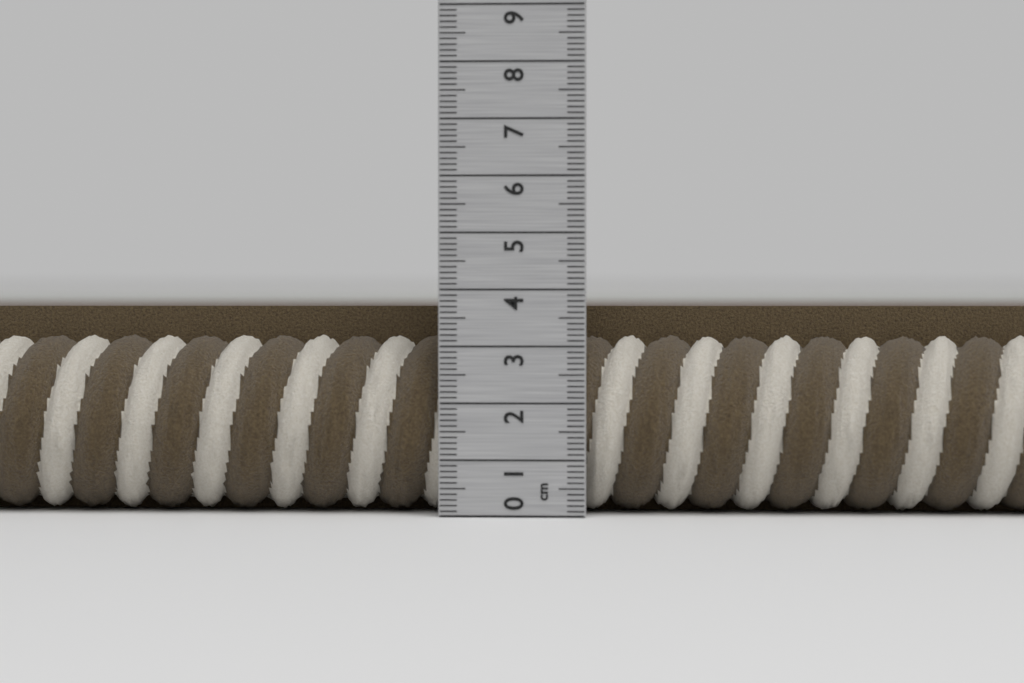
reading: 3.7 cm
